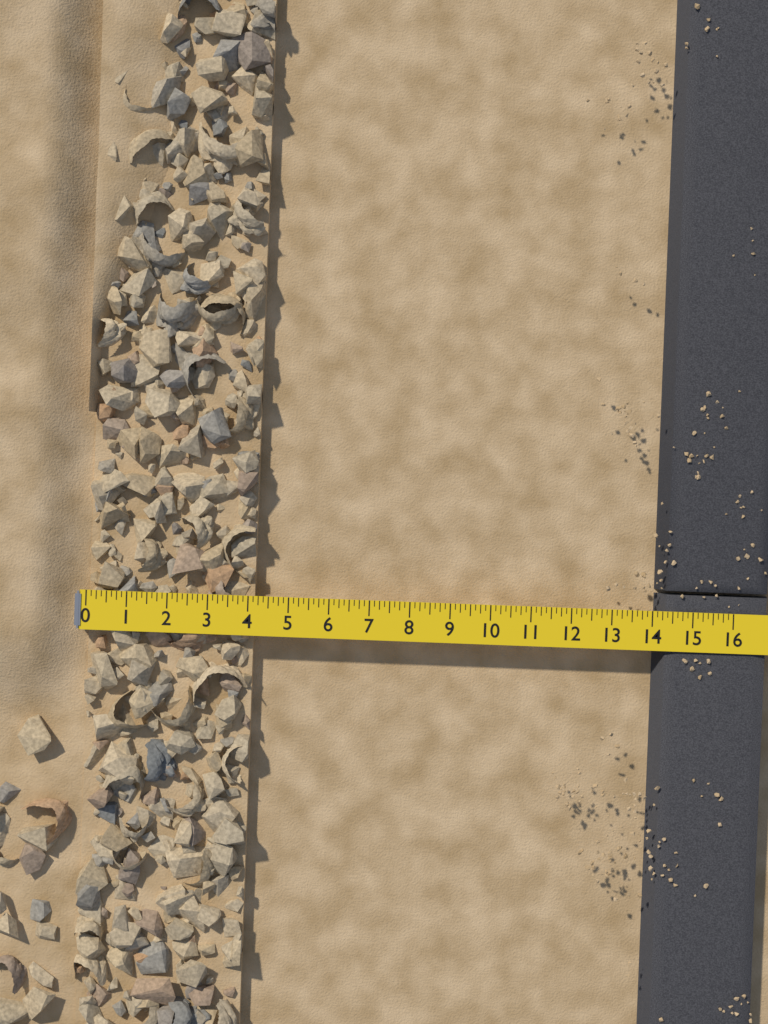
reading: 4.125 (no unit)
